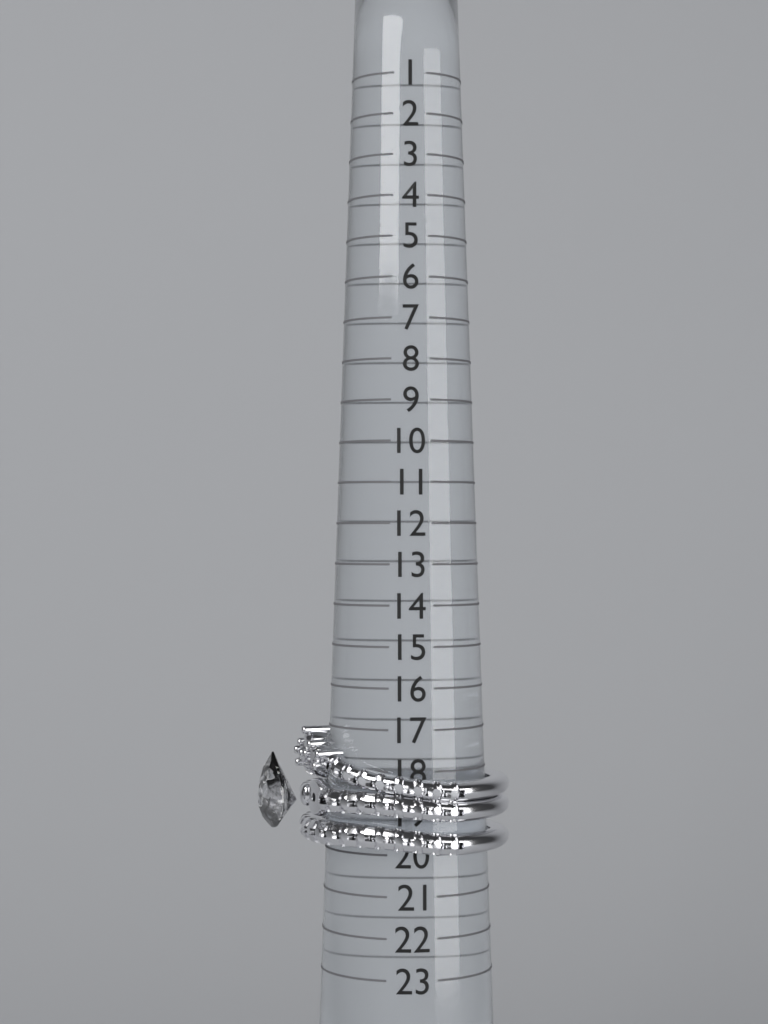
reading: 20 (no unit)
